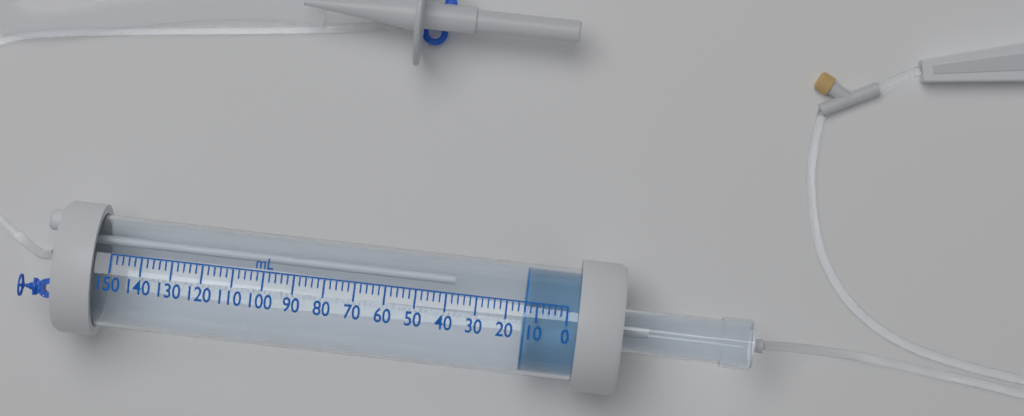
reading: 14 mL
